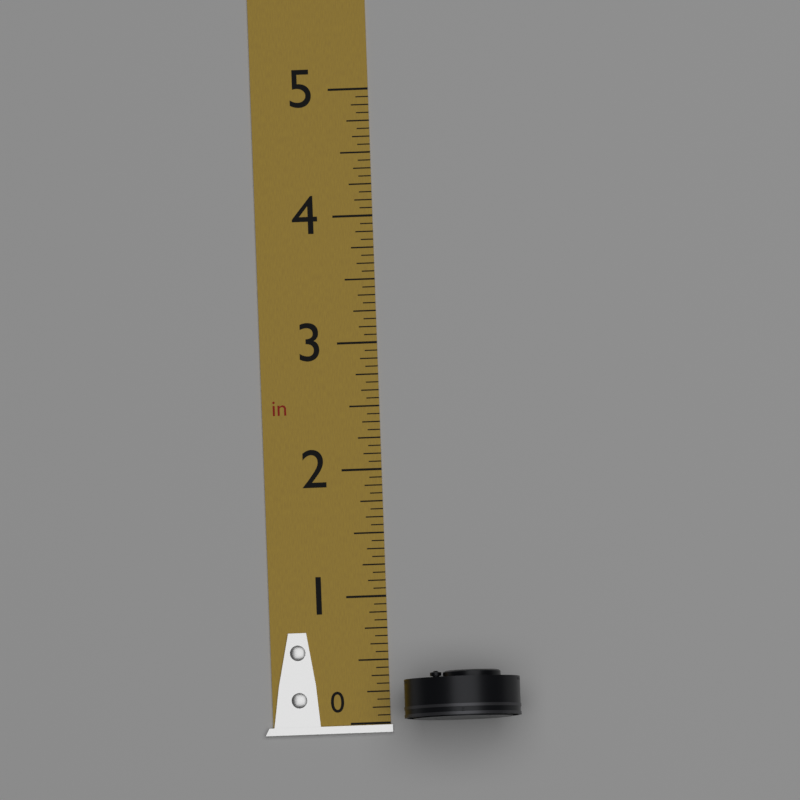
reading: 0.3750 in
